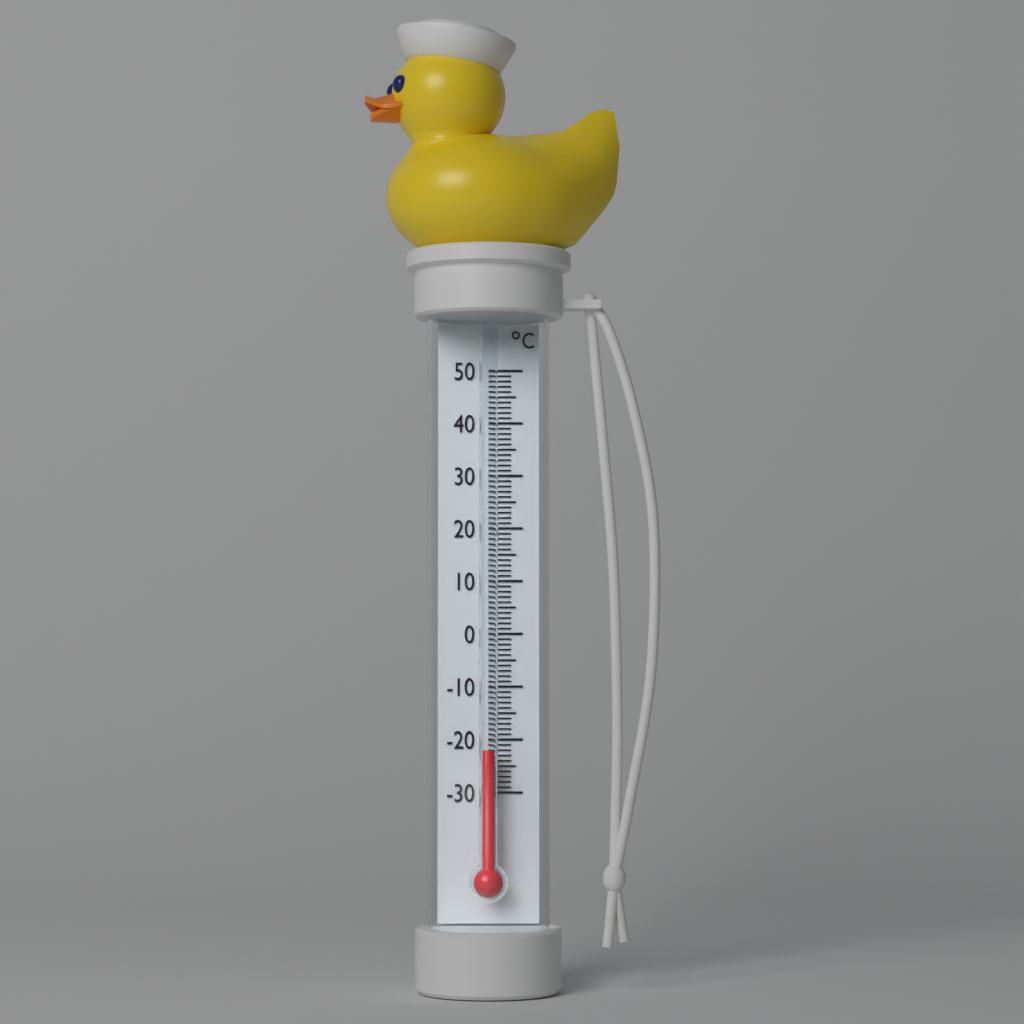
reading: -22 °C
